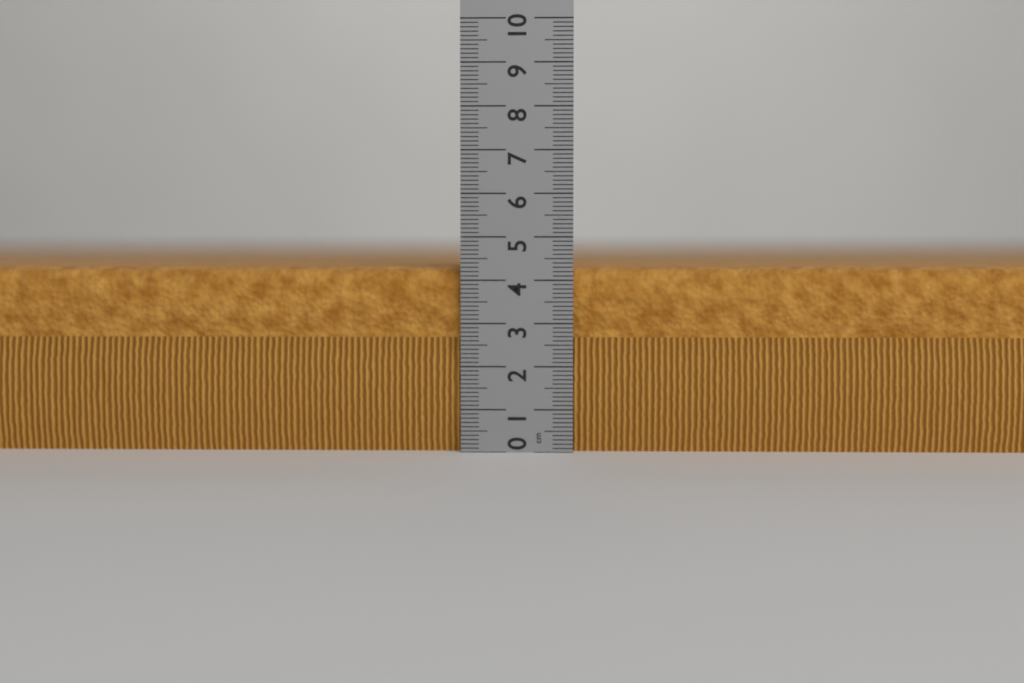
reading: 4.3 cm
